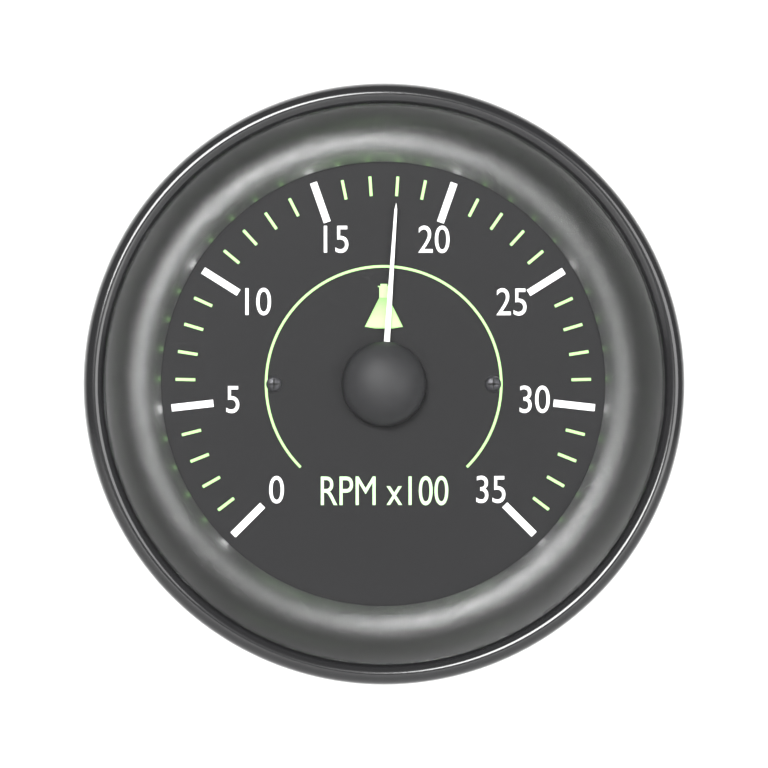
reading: 18 RPM x100
